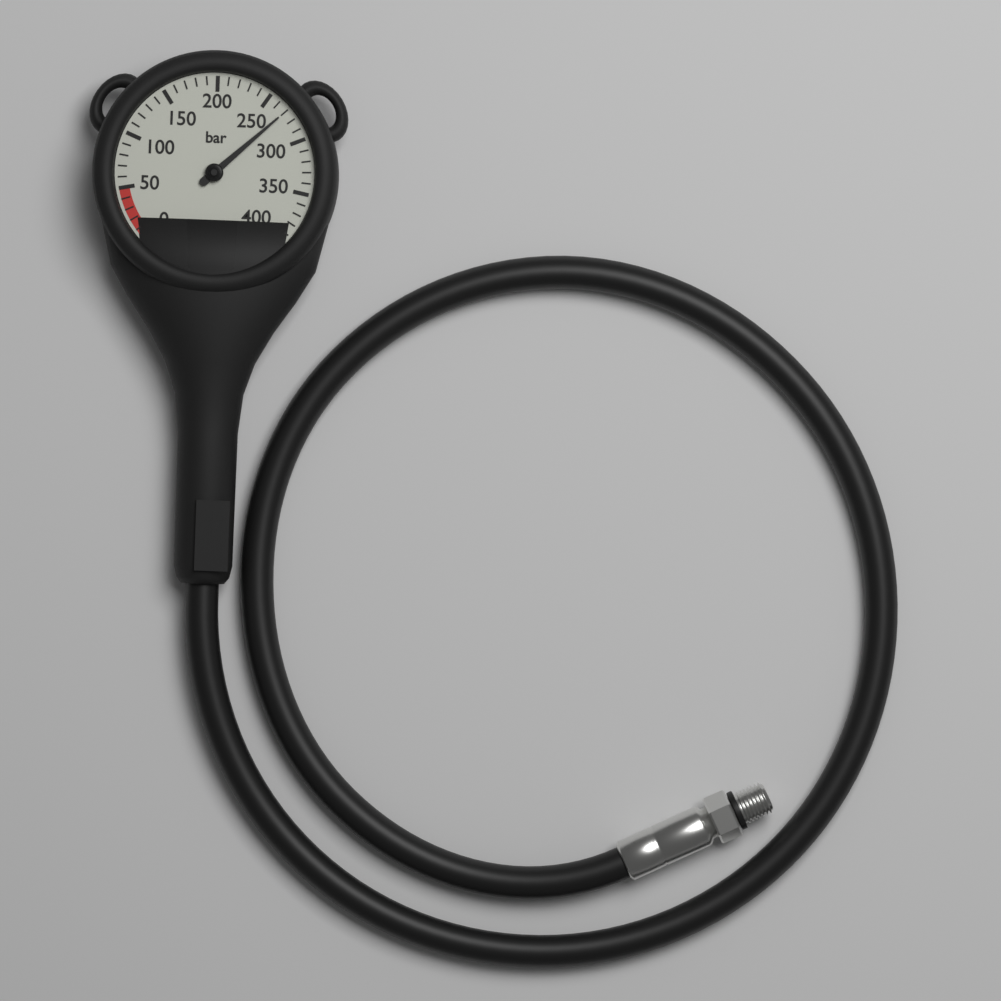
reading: 270 bar
